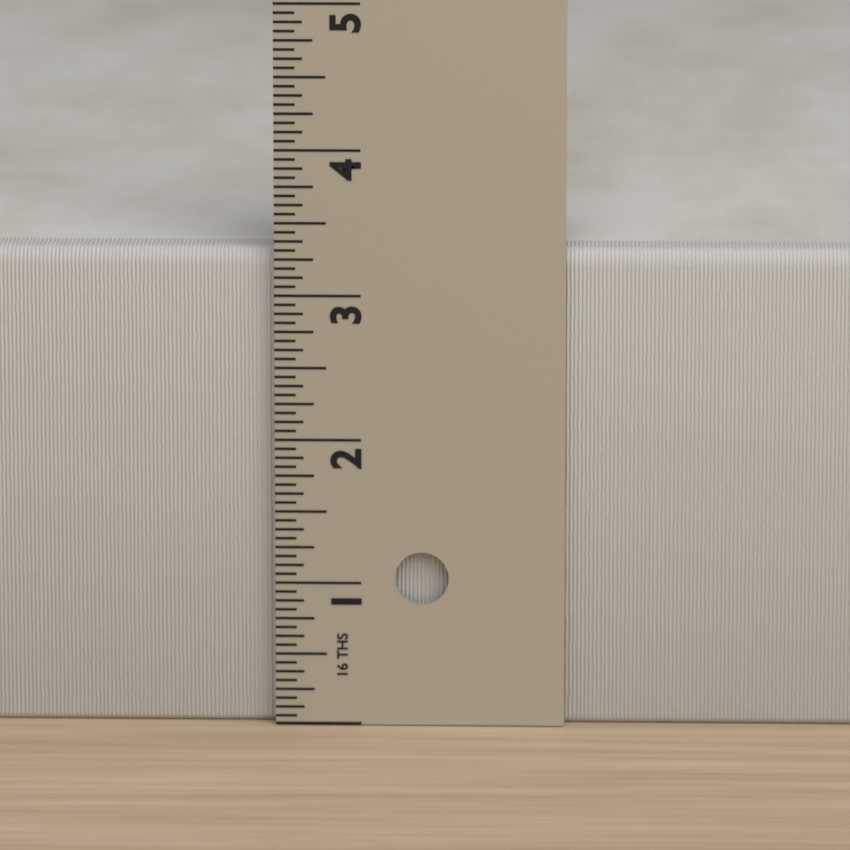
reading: 3.3125 in
